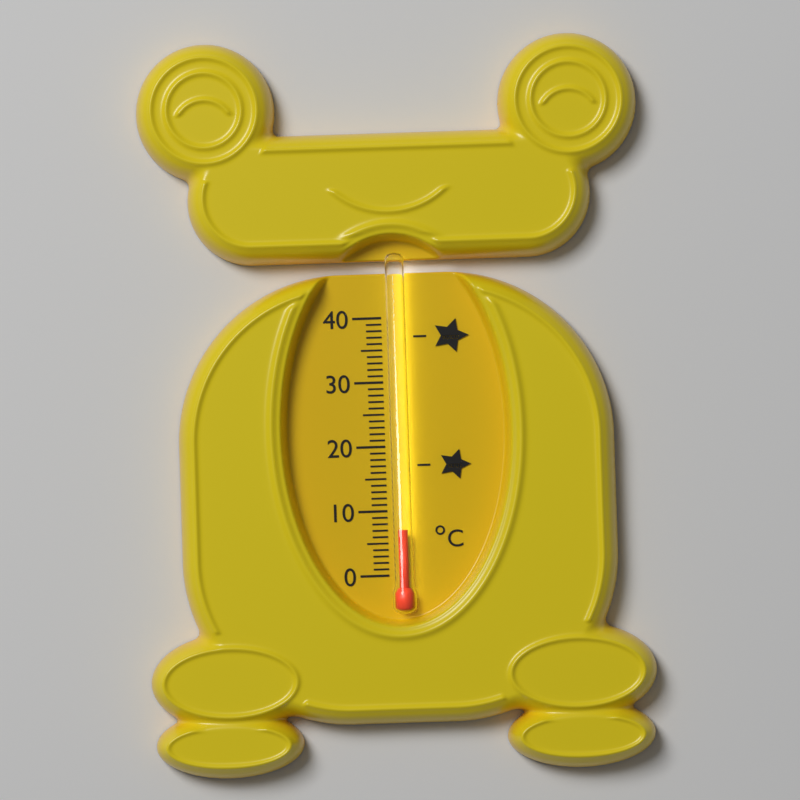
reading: 7 °C
